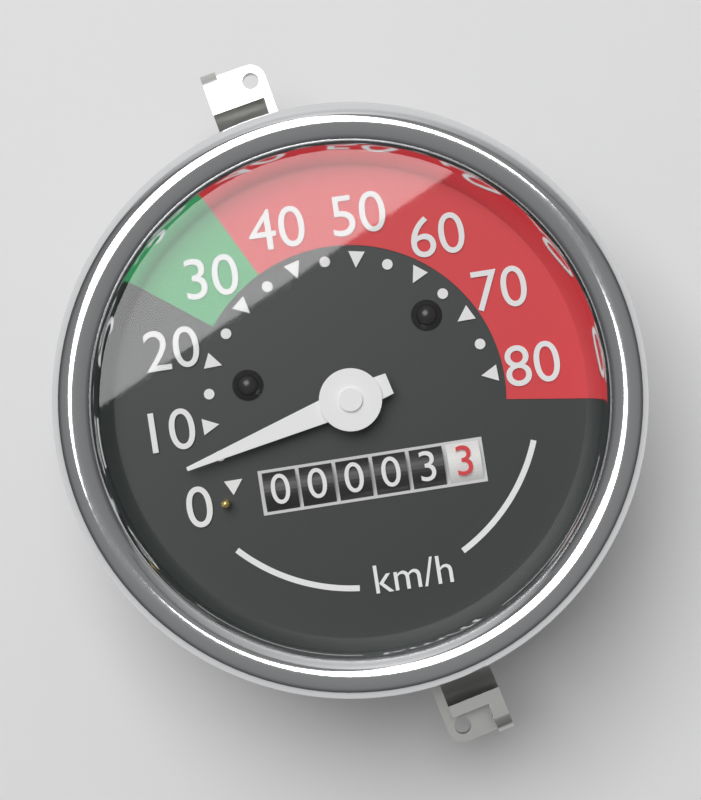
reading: 5 km/h
